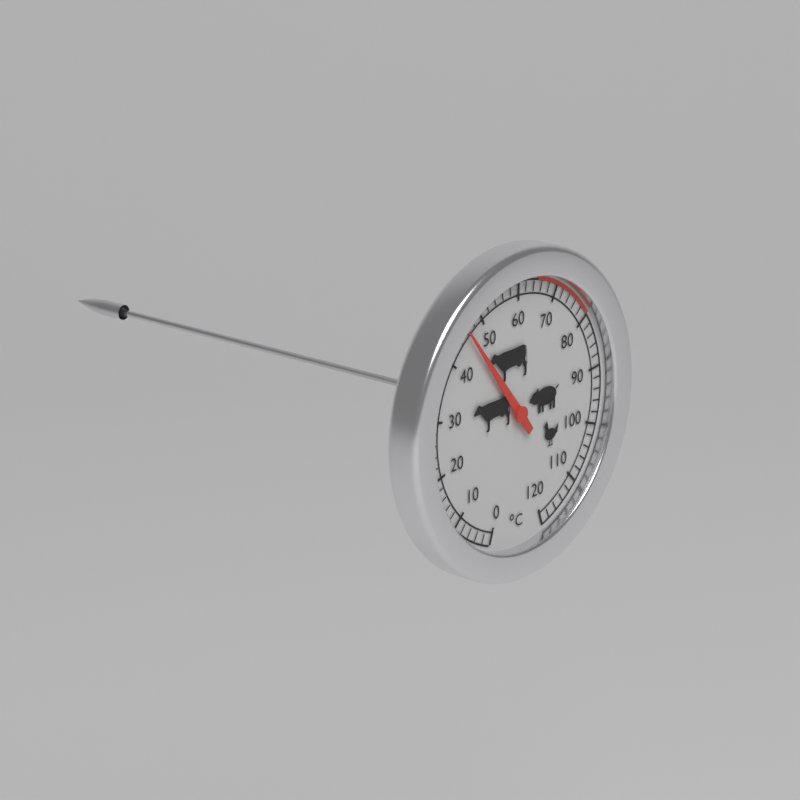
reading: 46 °C
